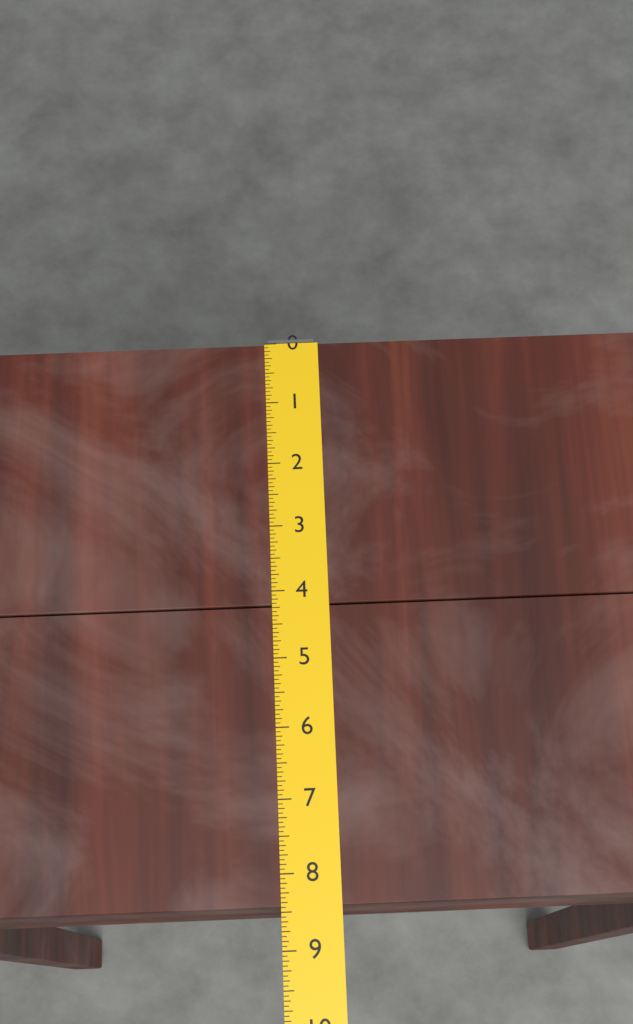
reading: 8.4375 (no unit)
